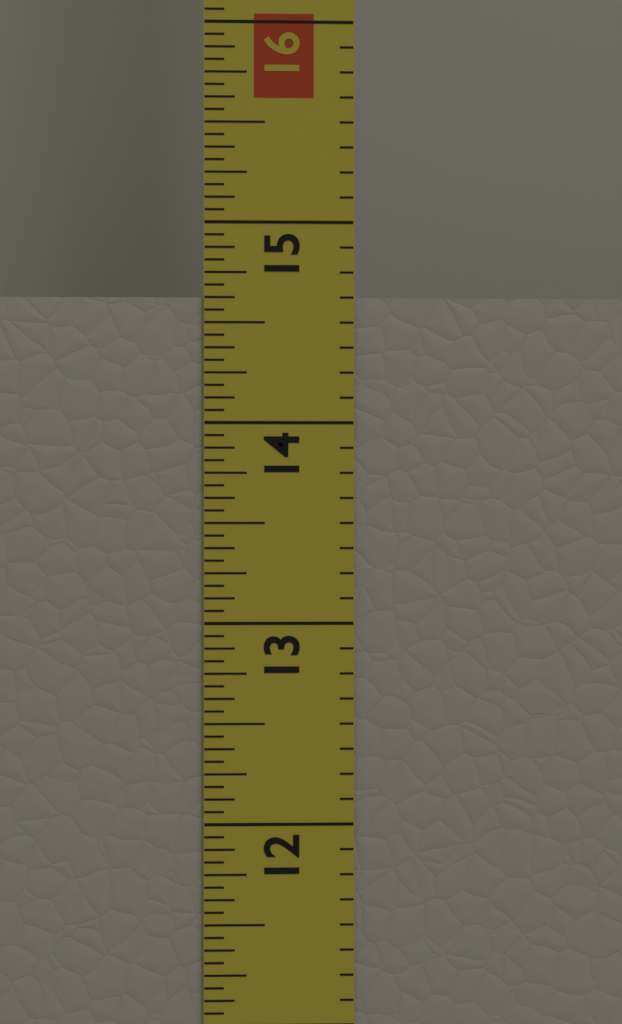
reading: 14.6250 in
